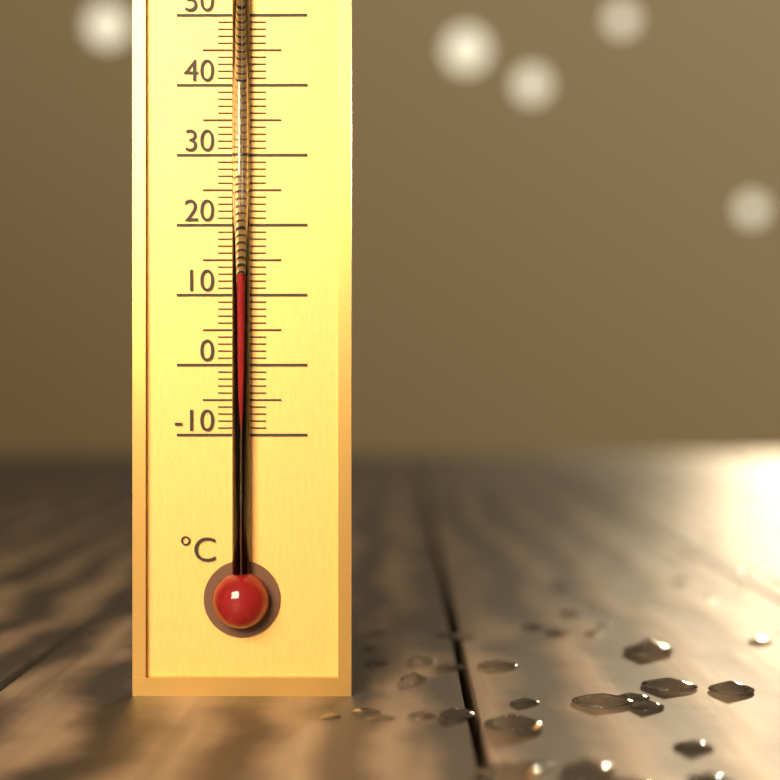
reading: 13 °C
